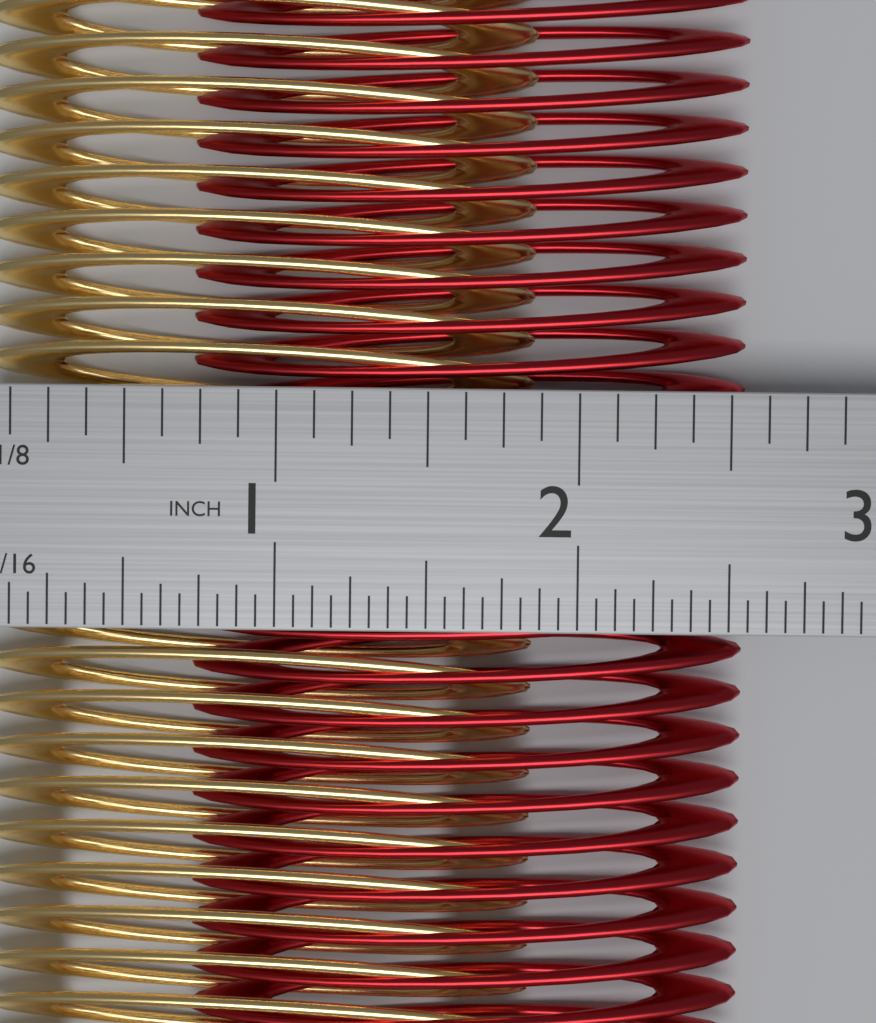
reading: 2.5625 in
